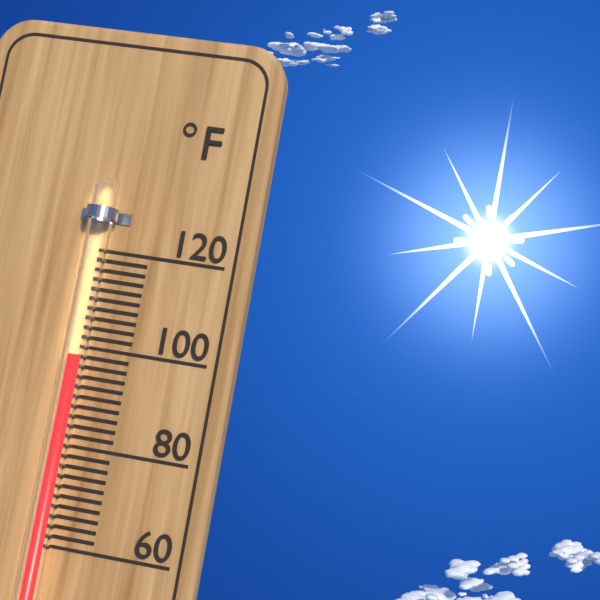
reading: 98 °F
